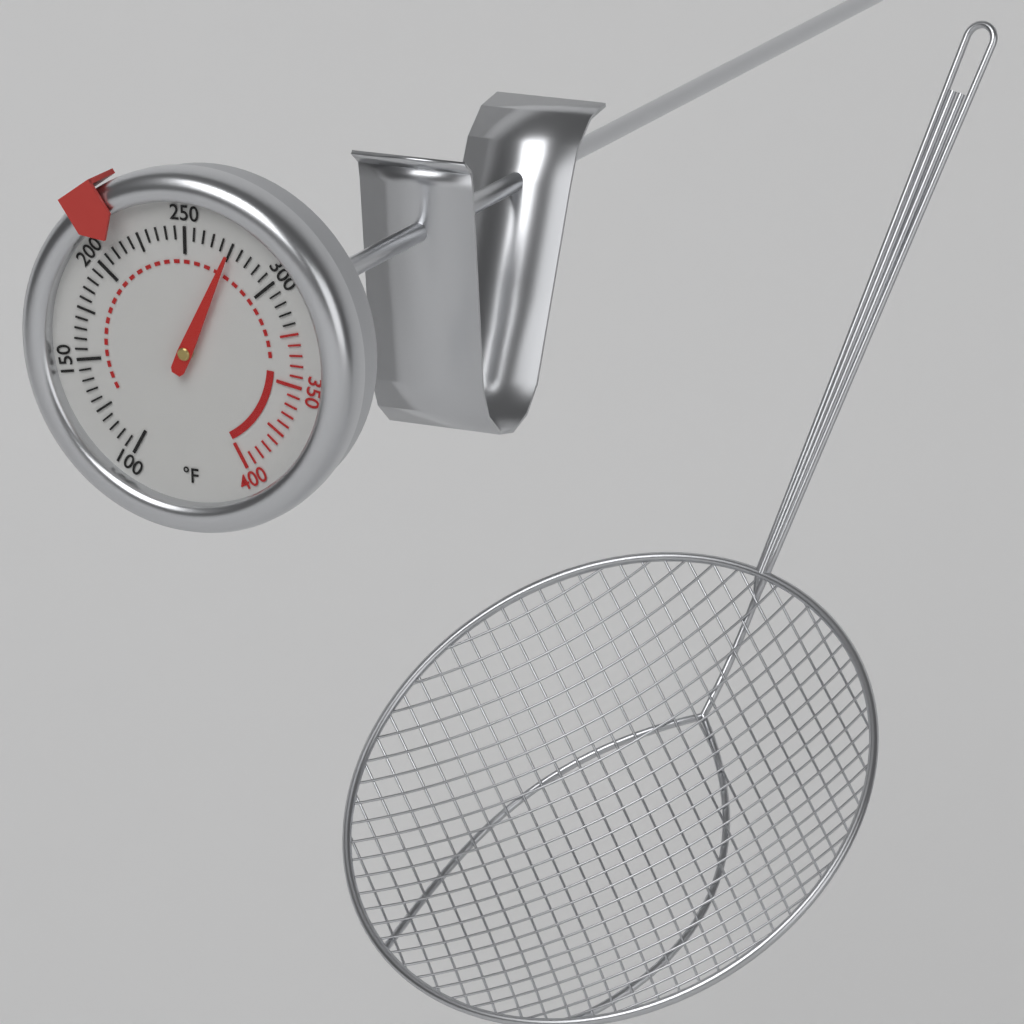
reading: 275 °F
